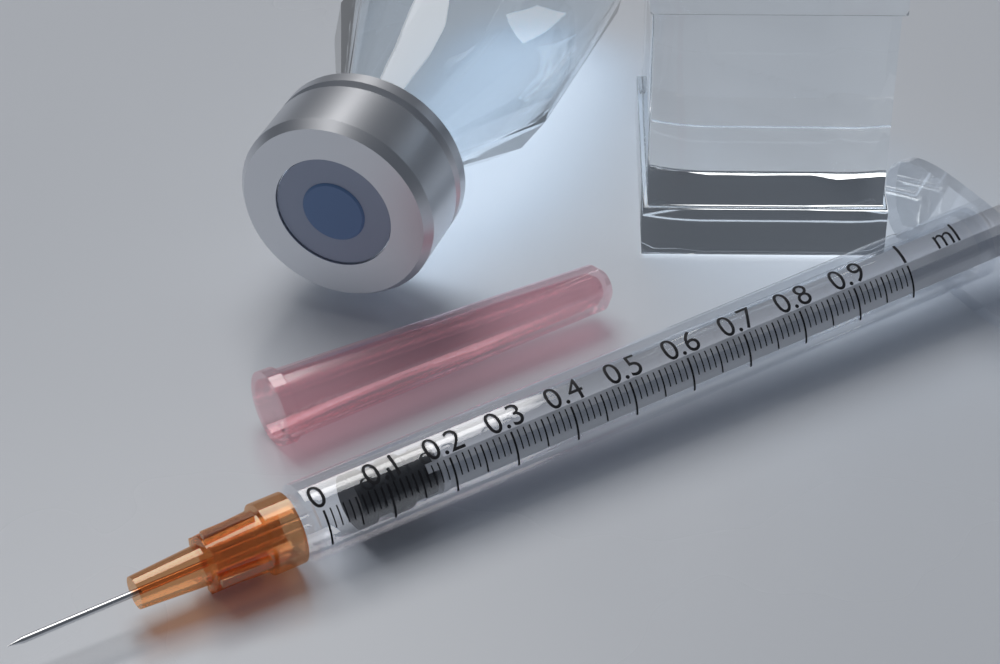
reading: 0.06 ml
